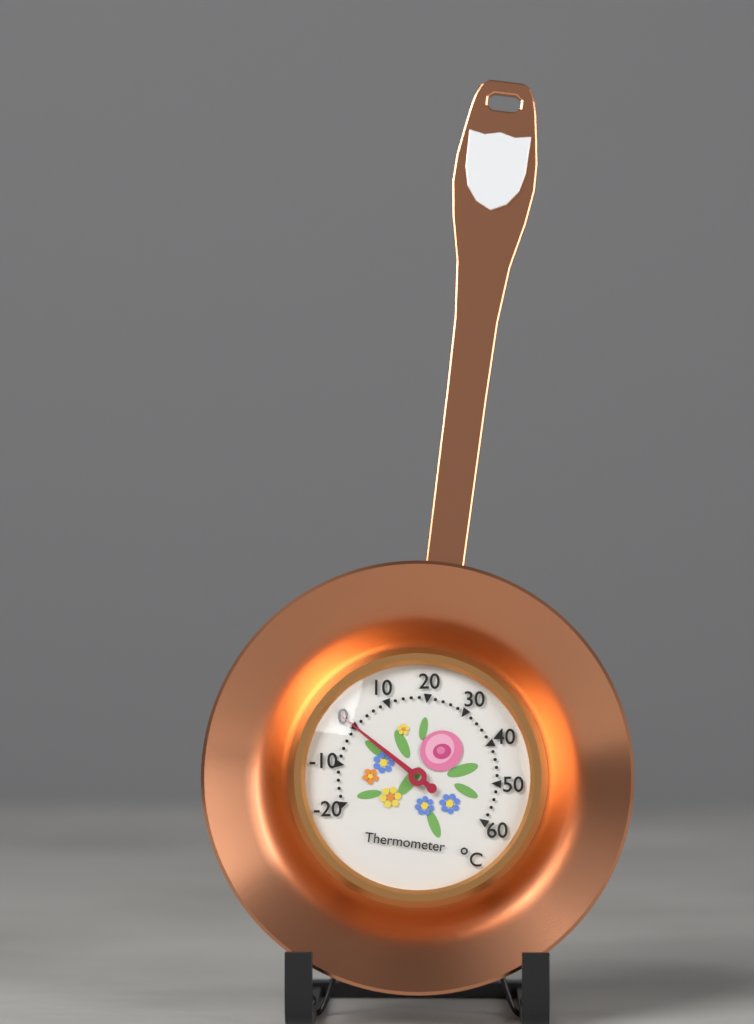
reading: 0 °C
